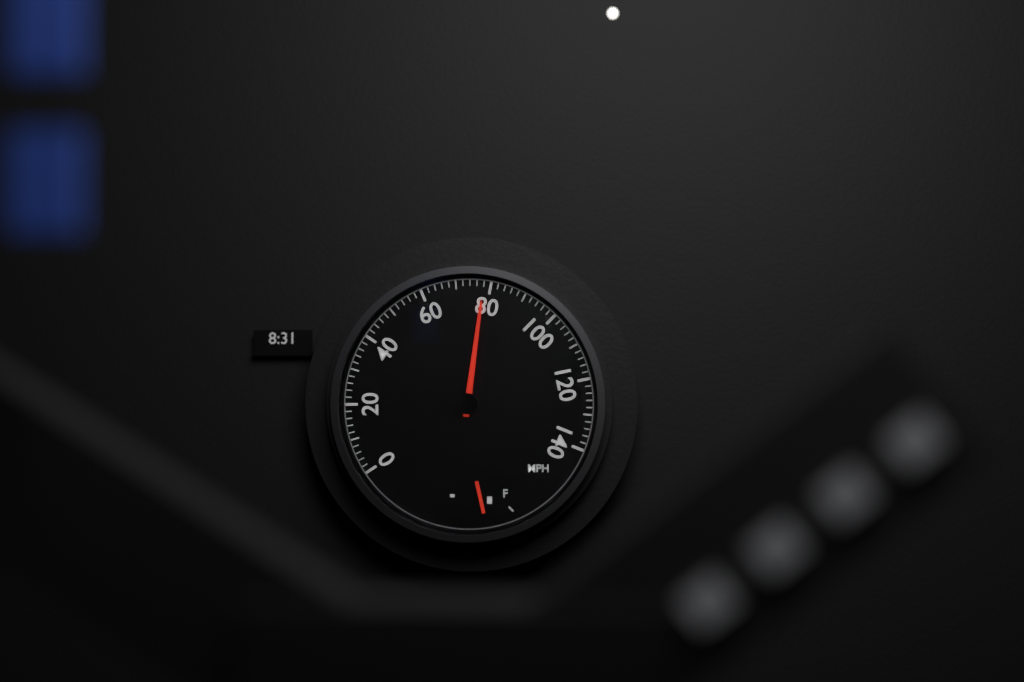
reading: 78 mph
